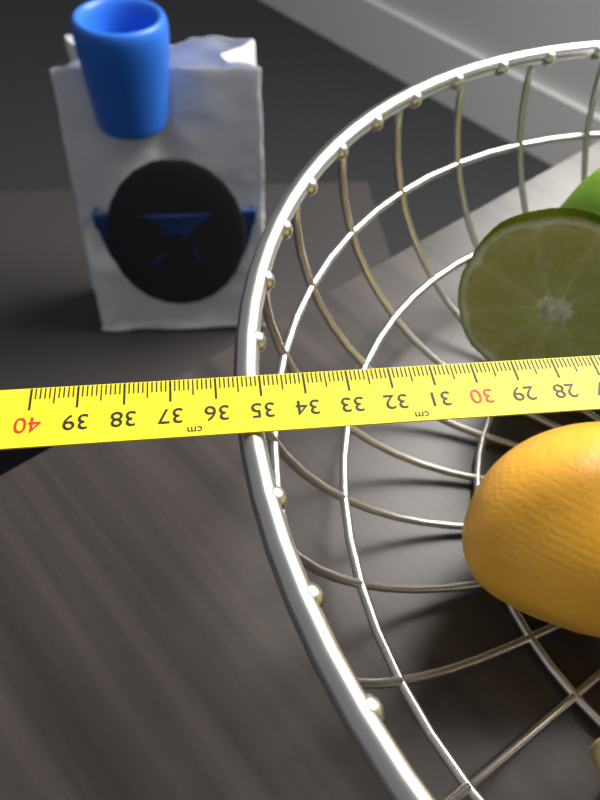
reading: 35.6 cm
